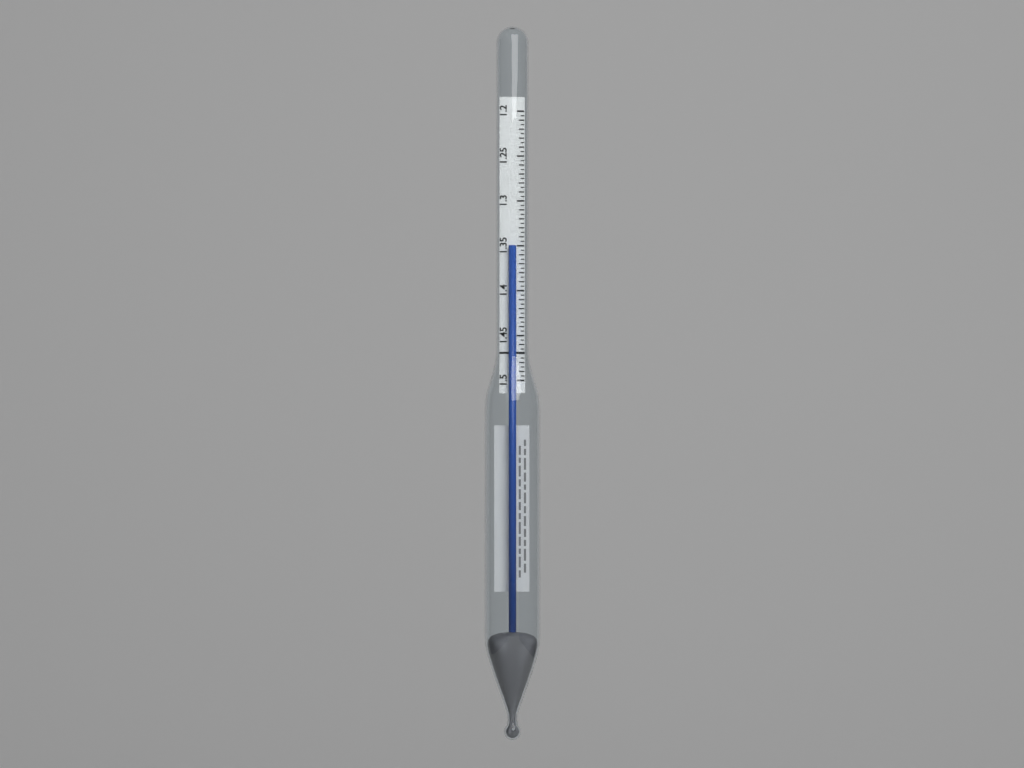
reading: 1.350 (no unit)
